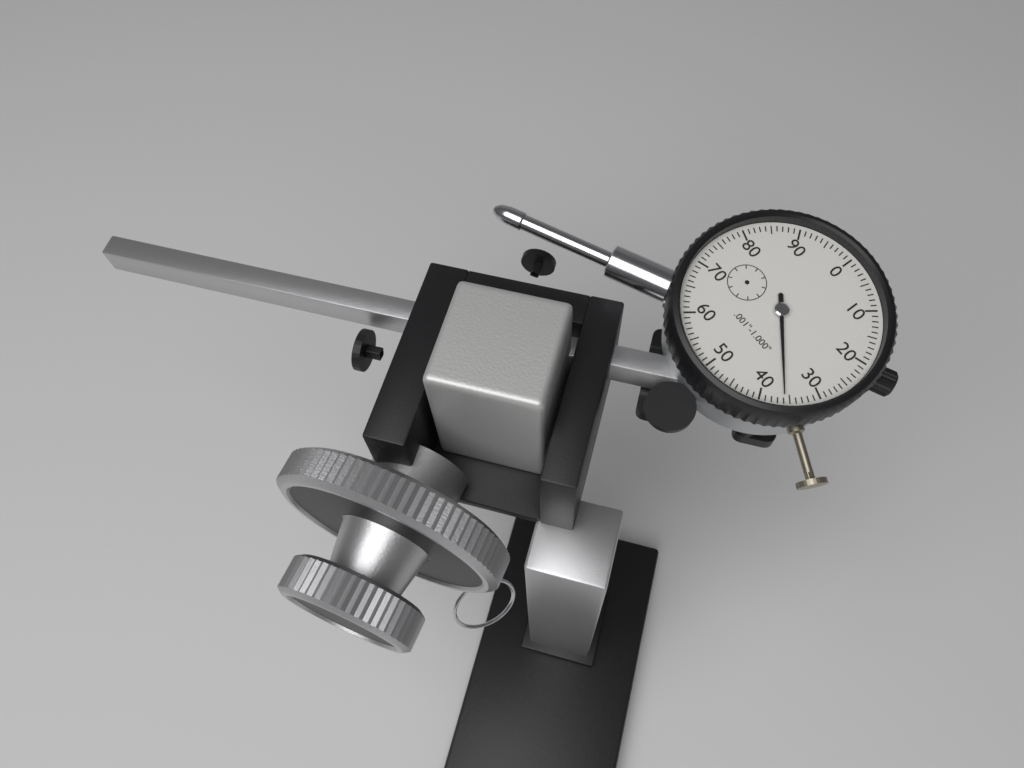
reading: 0.036 in
